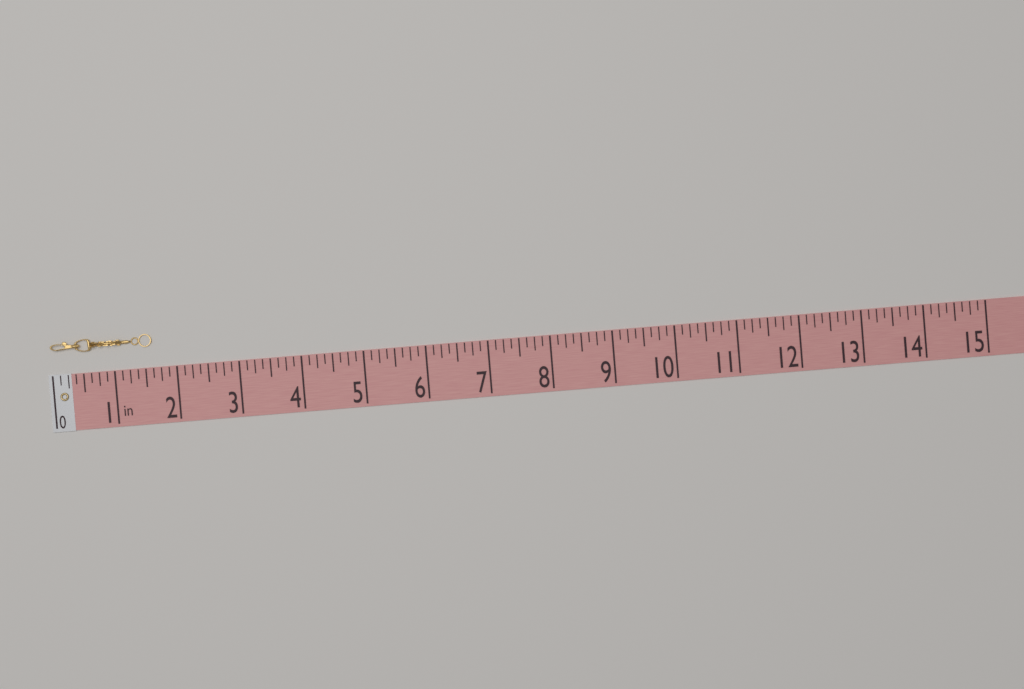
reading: 1.625 in
